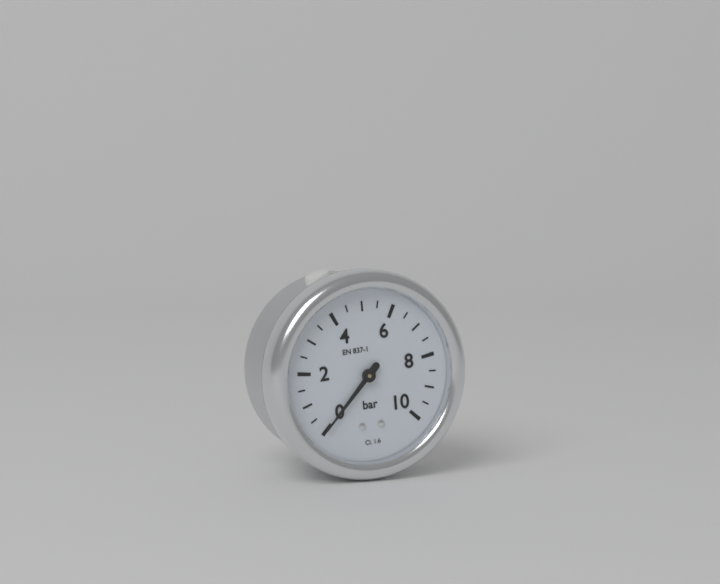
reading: 0.0 bar
